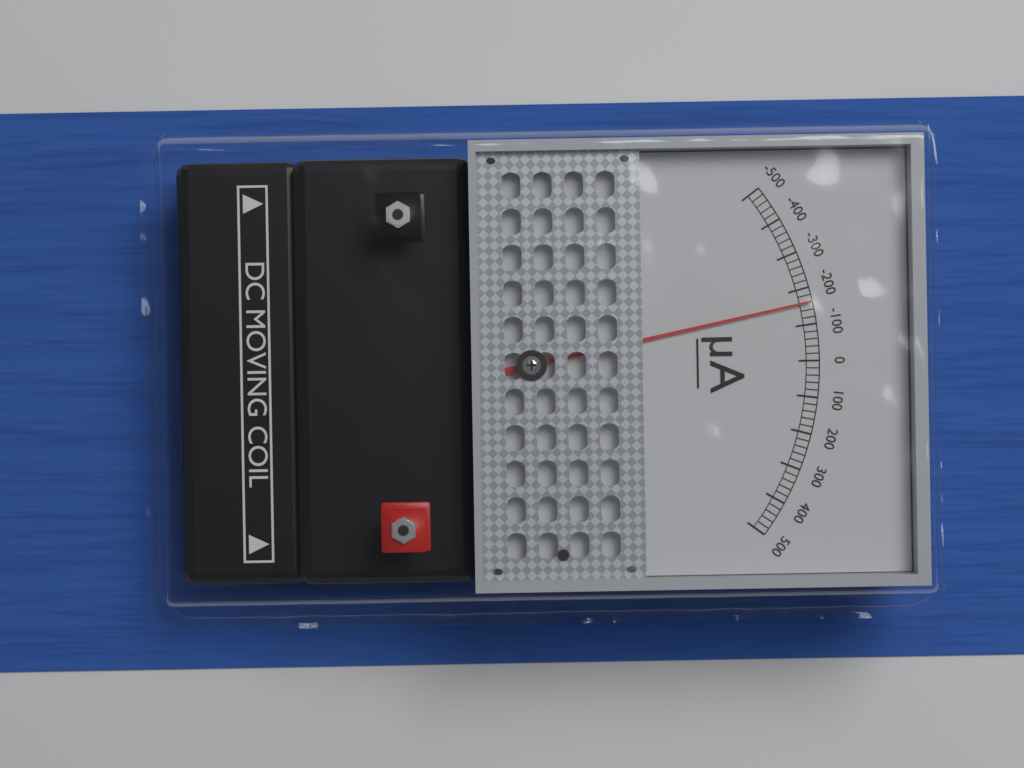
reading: -160 µA
